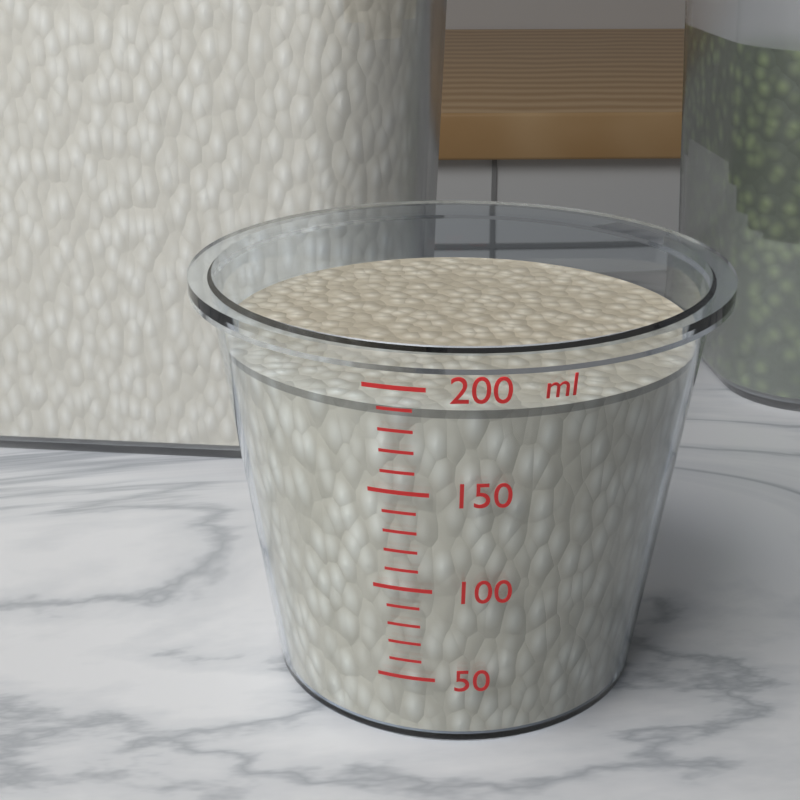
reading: 190 ml
